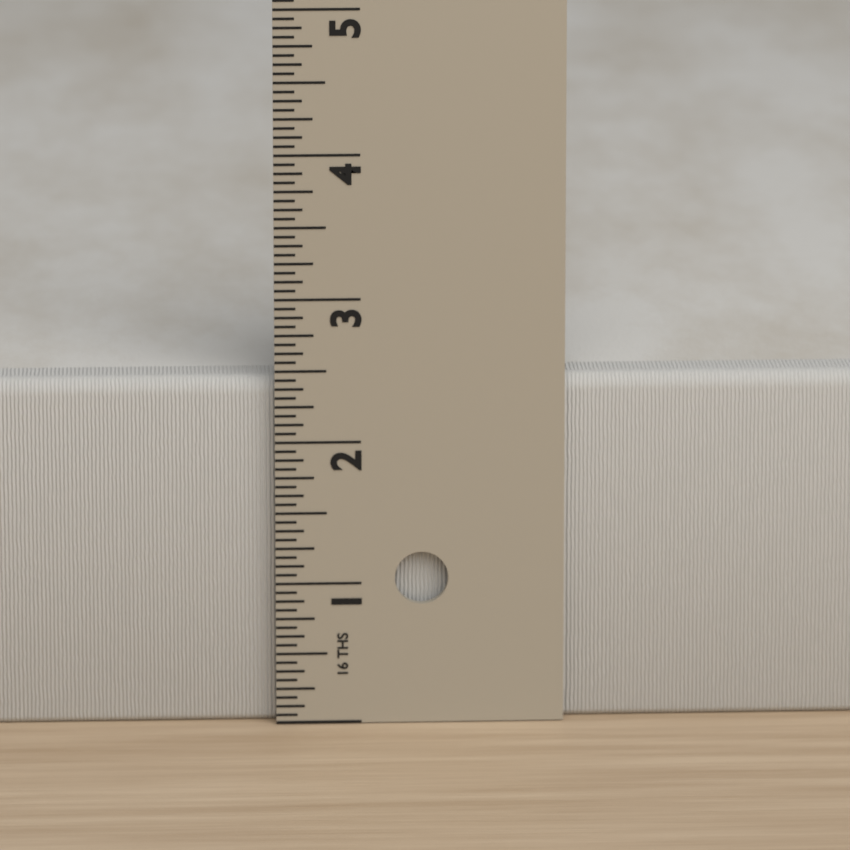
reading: 2.4375 in
